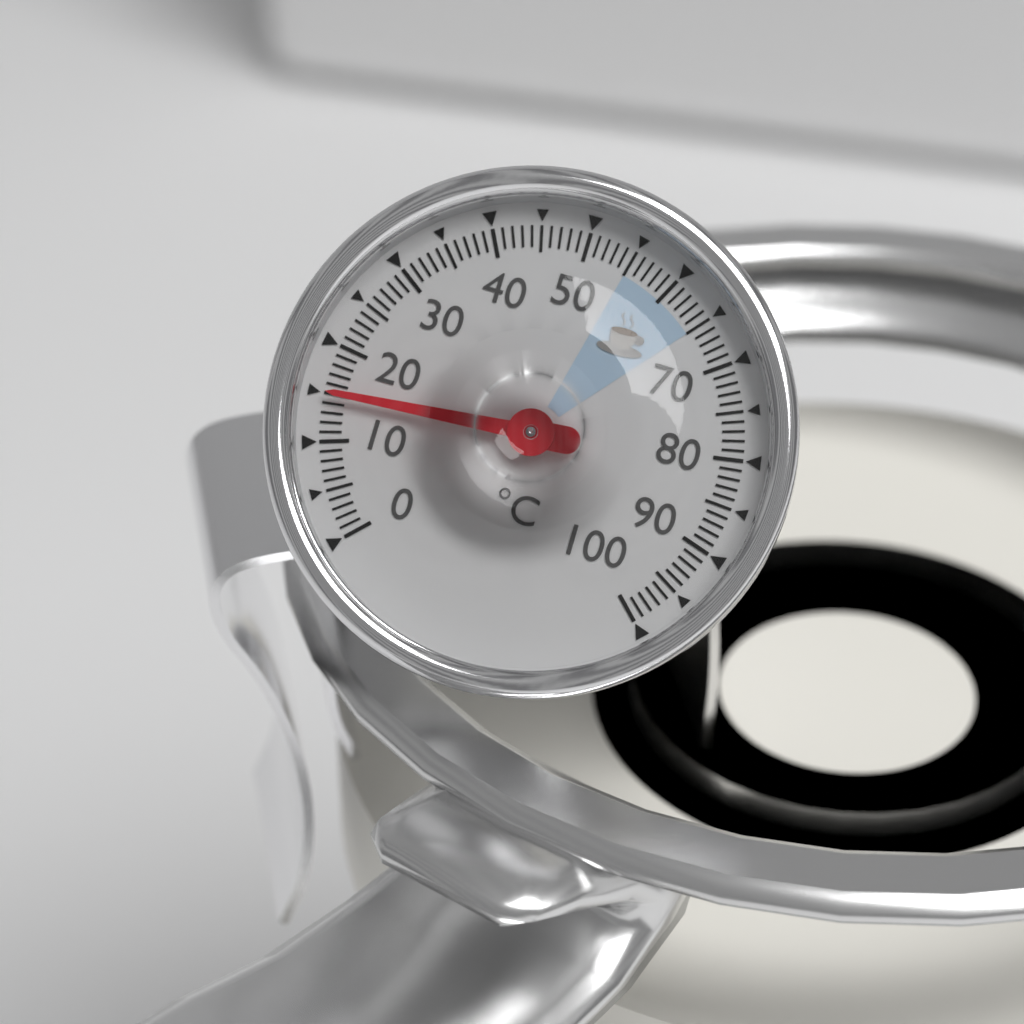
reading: 15 °C
